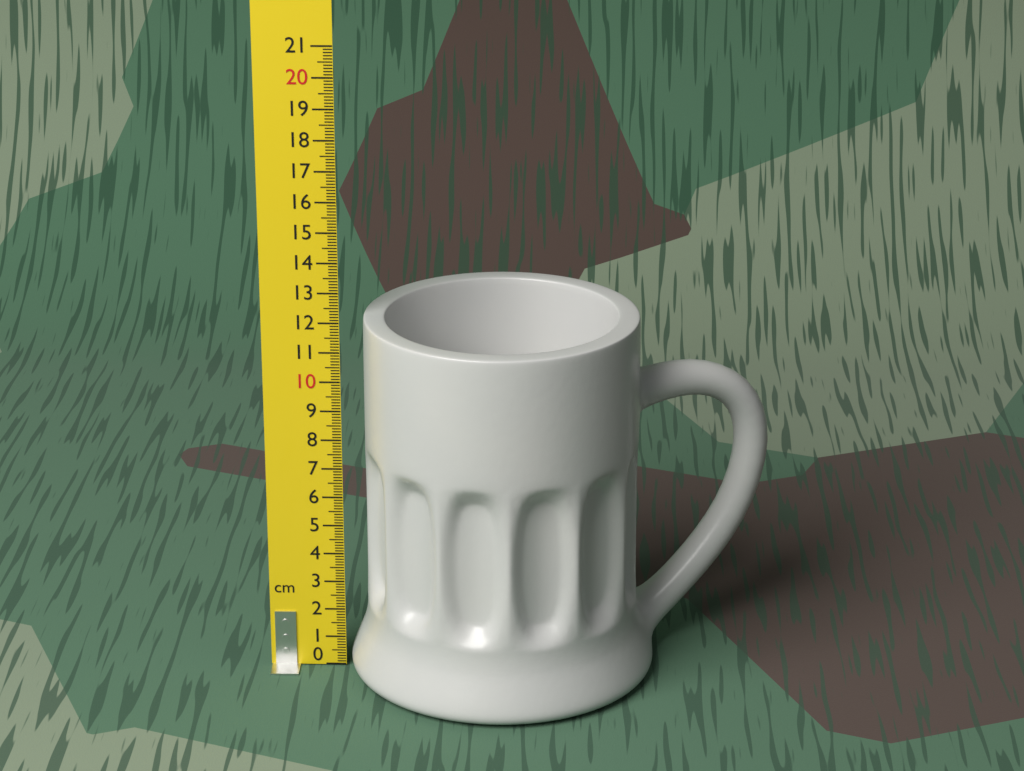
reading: 12.2 cm
